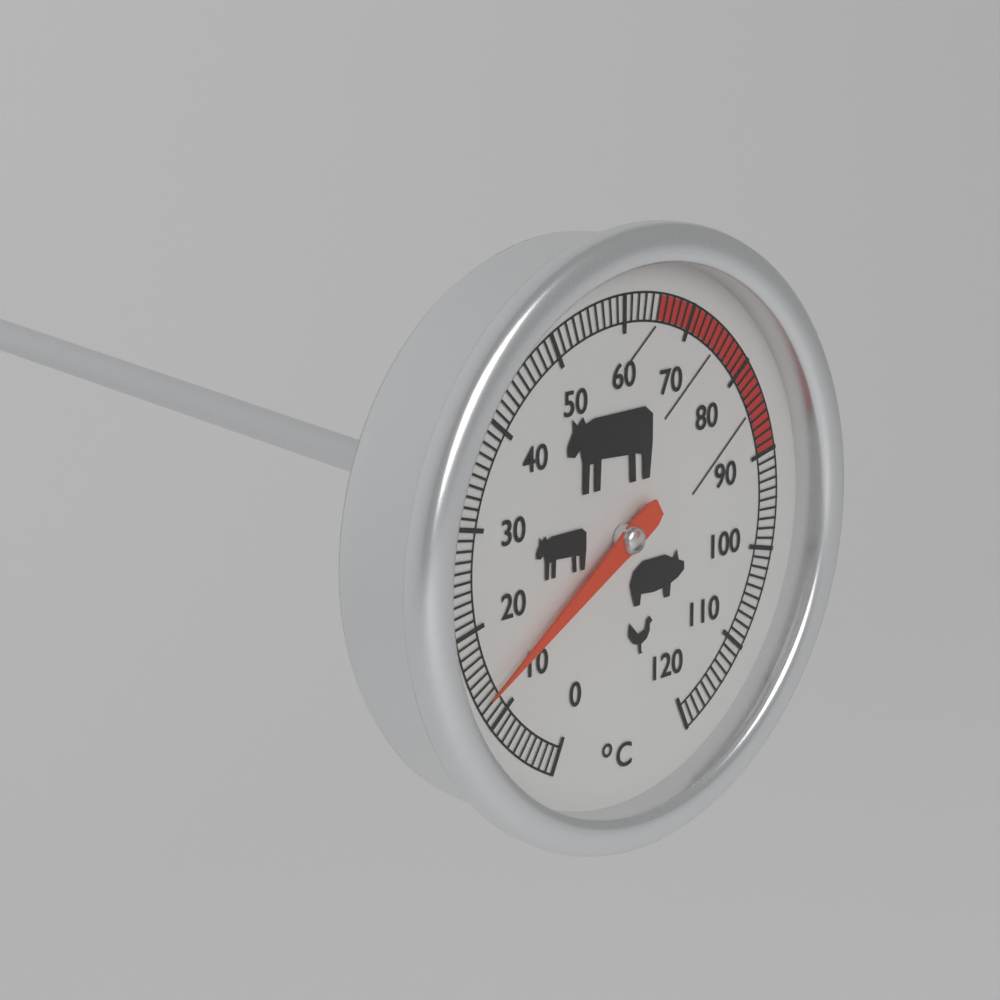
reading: 13 °C
